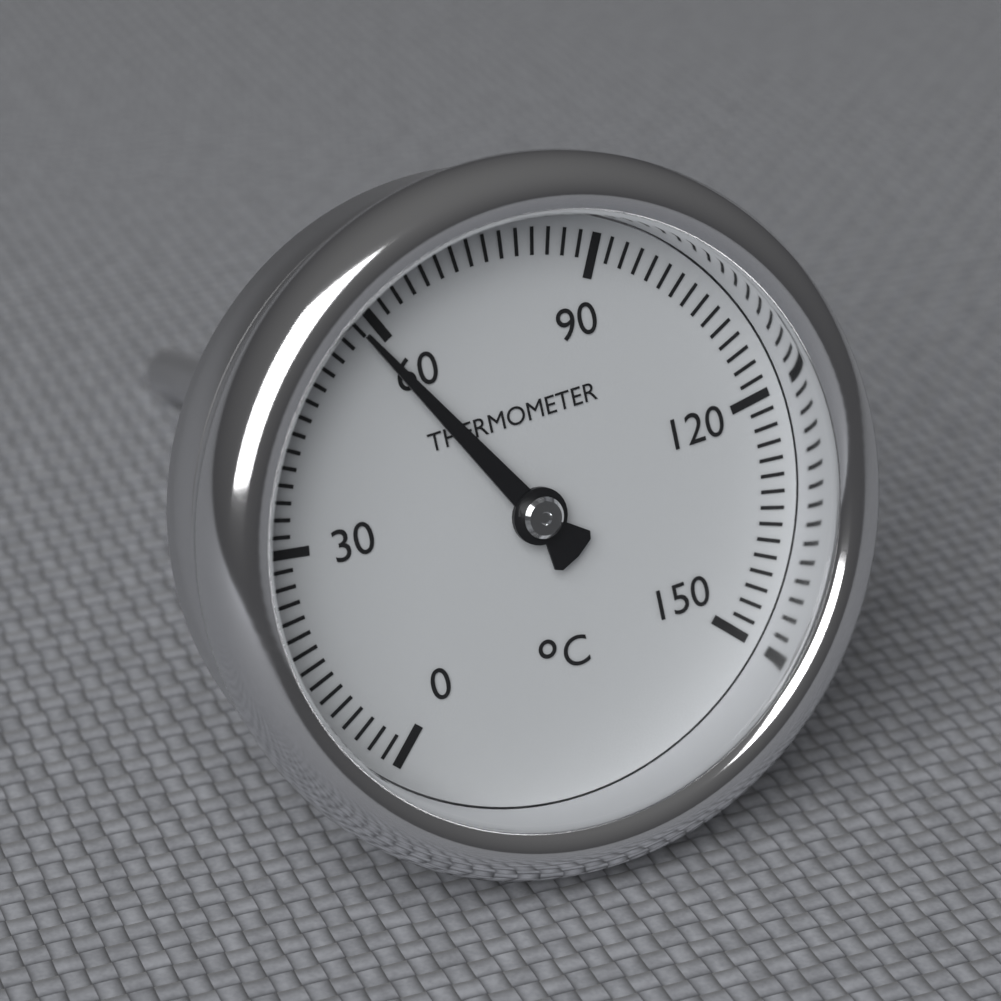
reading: 58 °C
